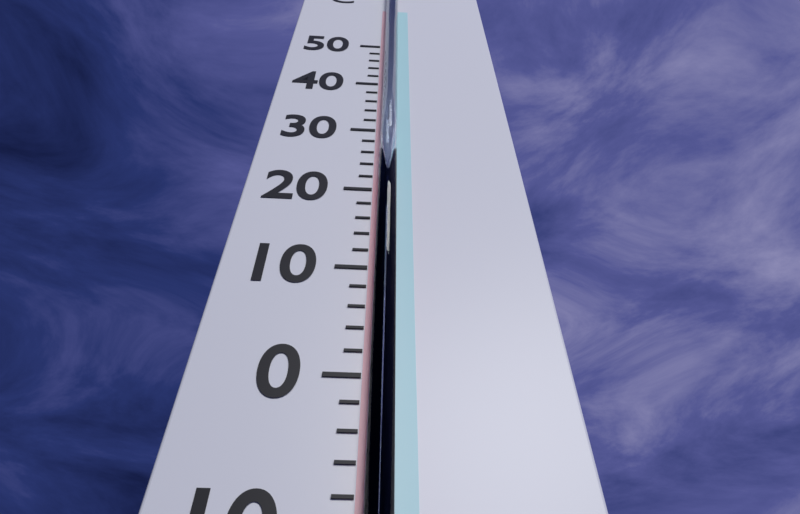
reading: 22 °C
